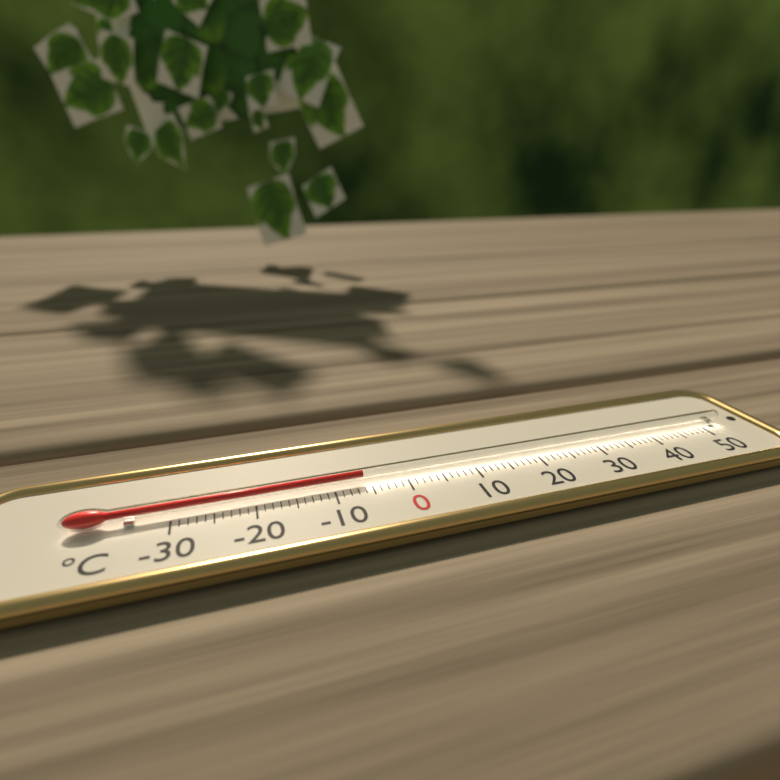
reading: -6 °C
